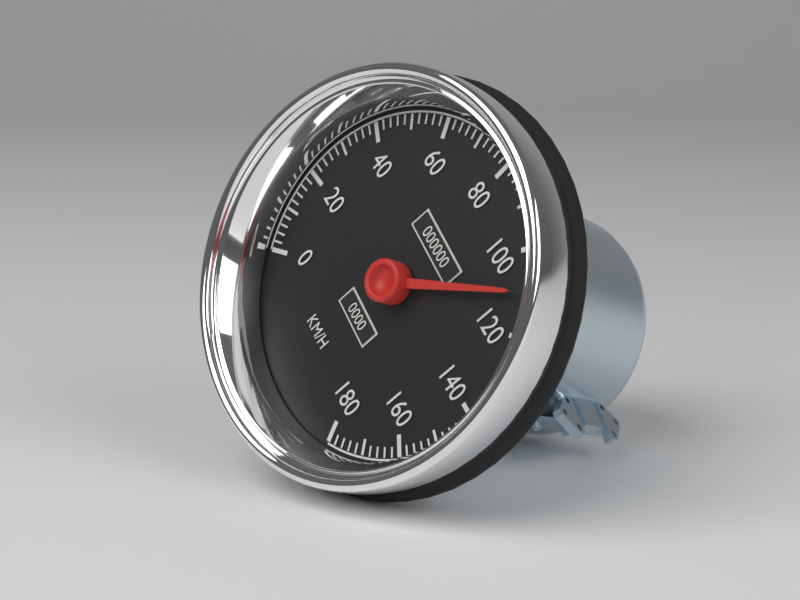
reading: 110 km/h
